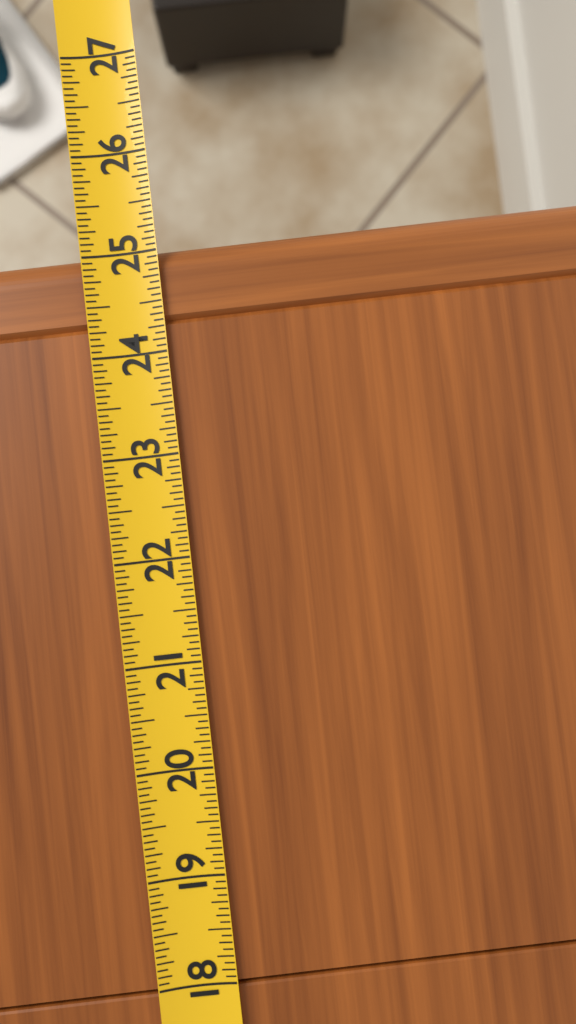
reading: 25.0625 (no unit)
